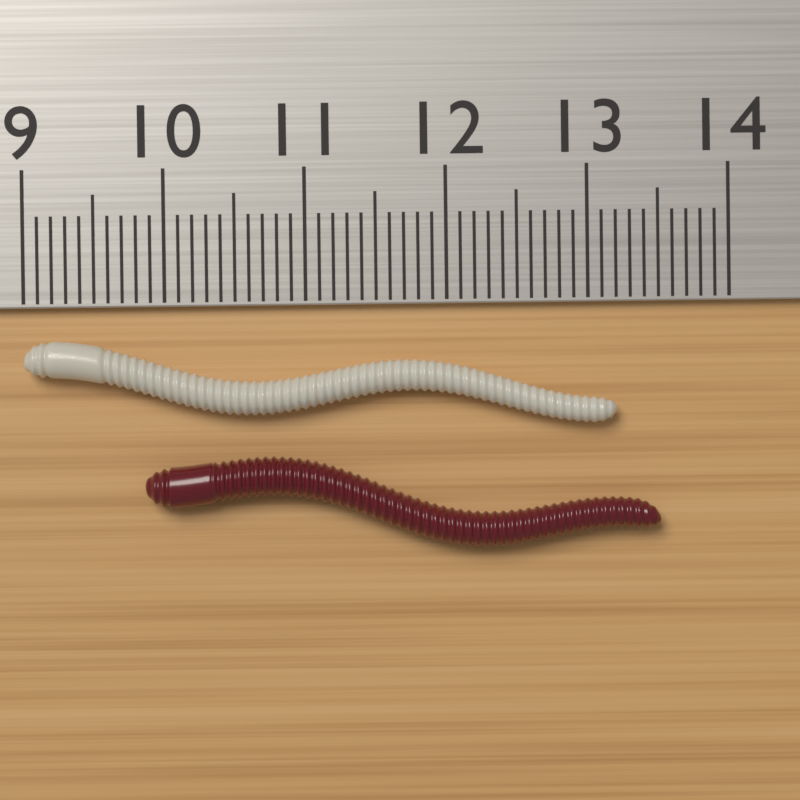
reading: 13.2 cm
